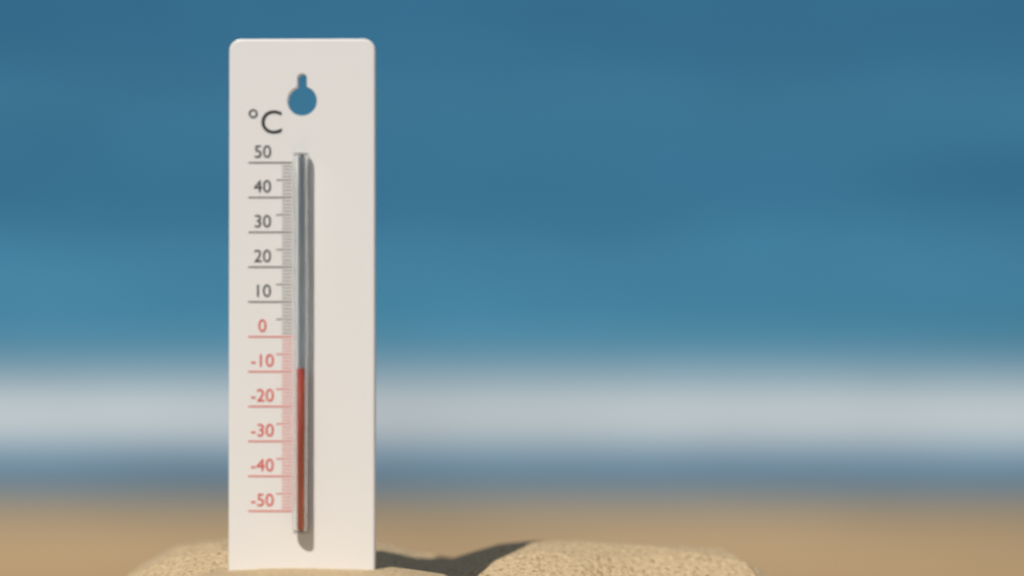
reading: -9 °C
